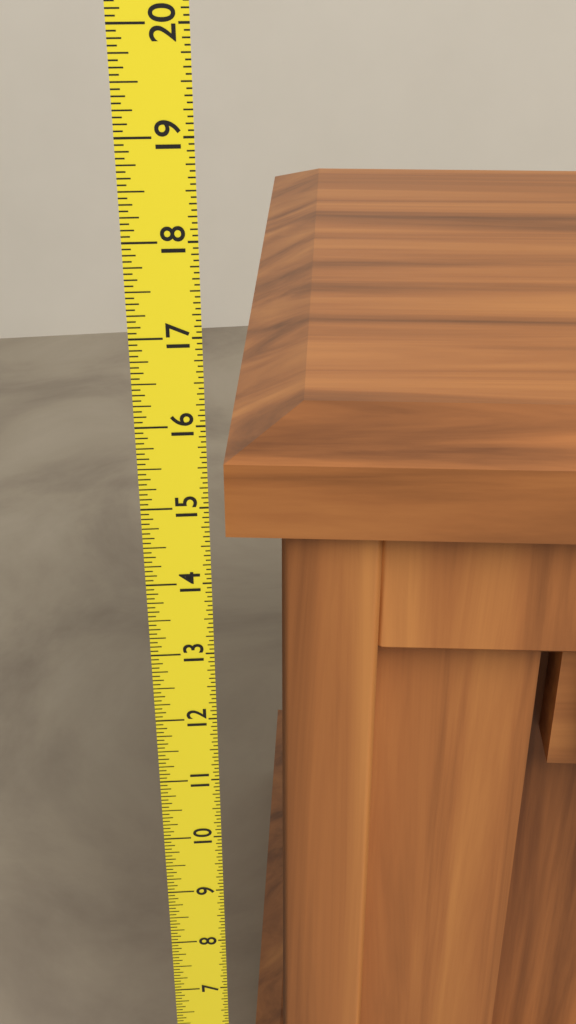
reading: 15.7500 (no unit)
